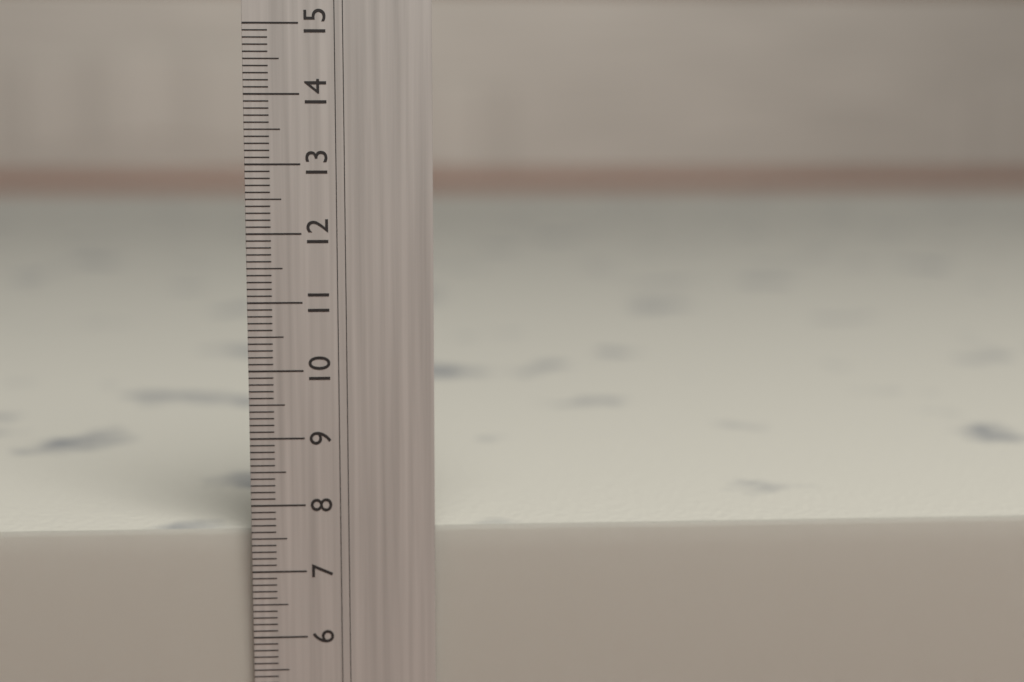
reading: 7.6 cm
